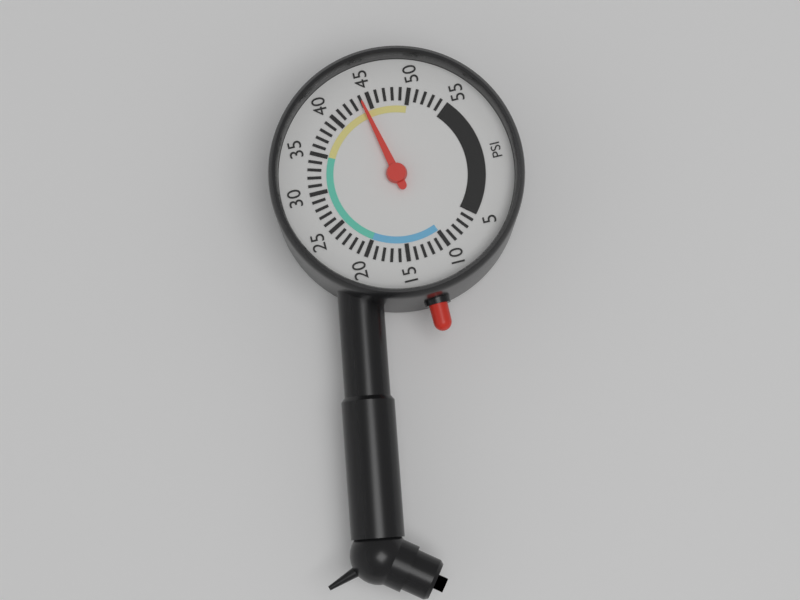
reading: 44 psi
